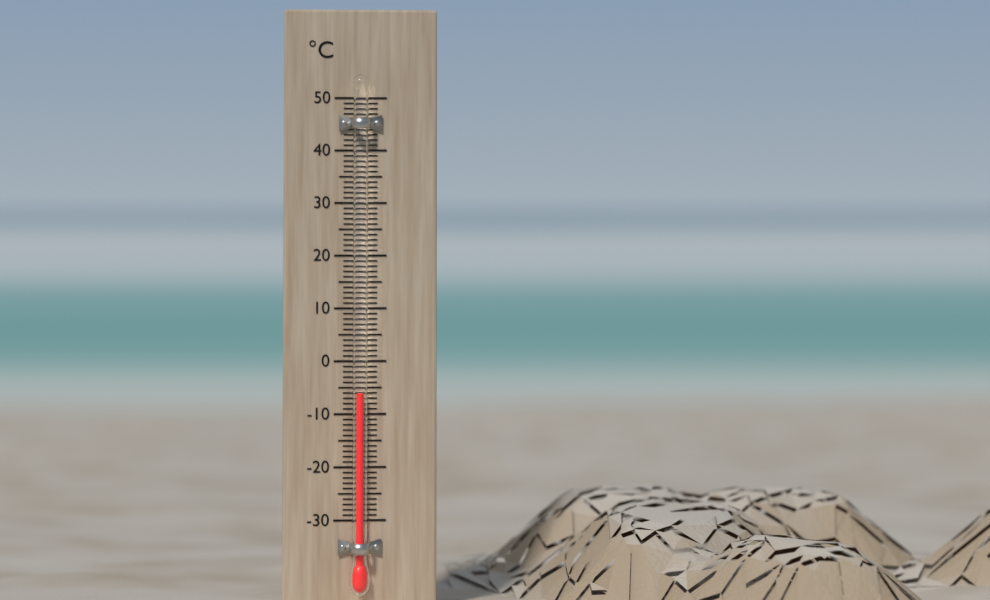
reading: -6 °C
